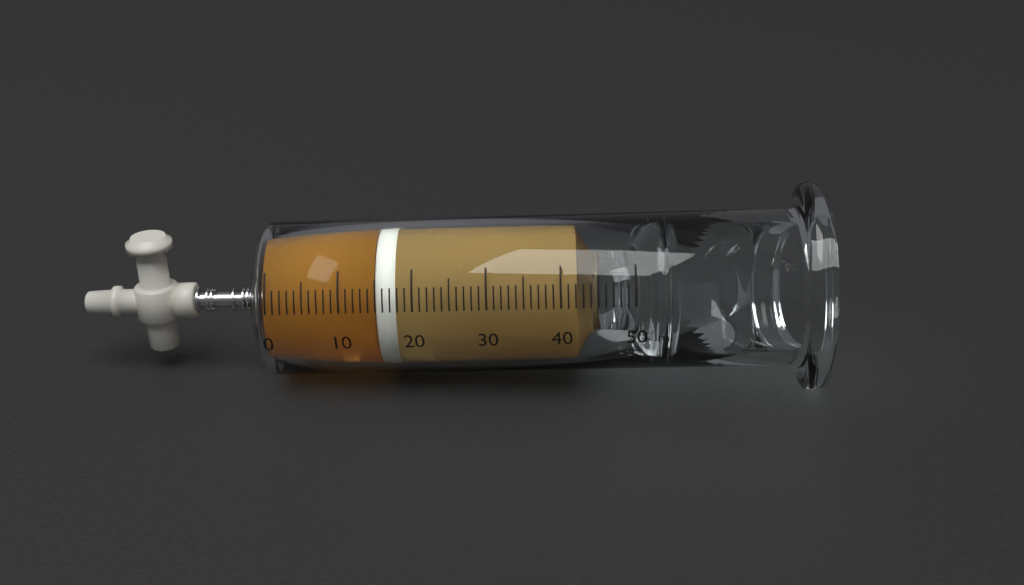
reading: 15 ml
